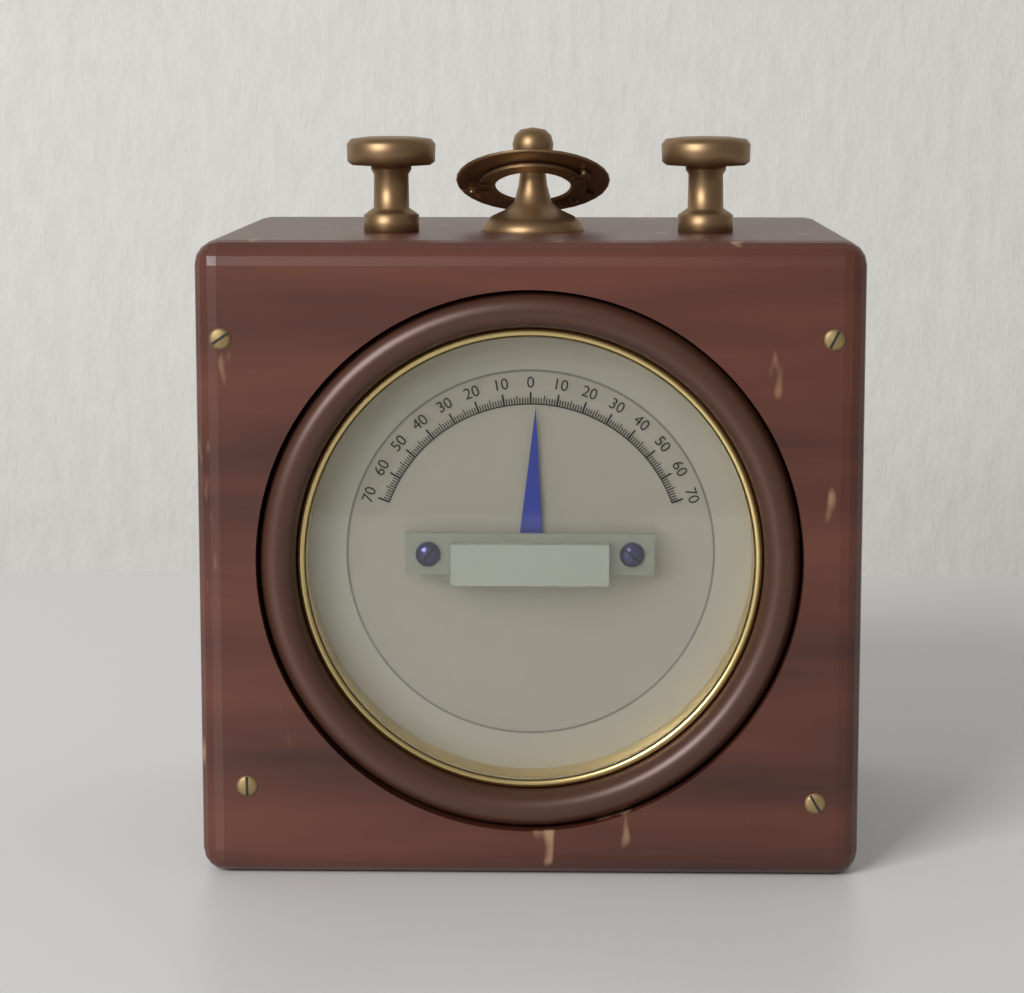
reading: 2 (no unit)
